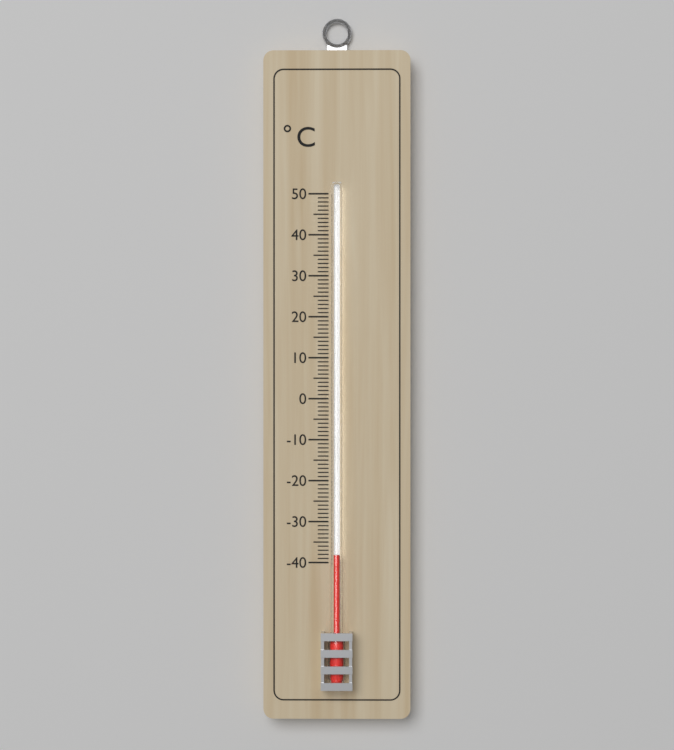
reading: -38 °C
